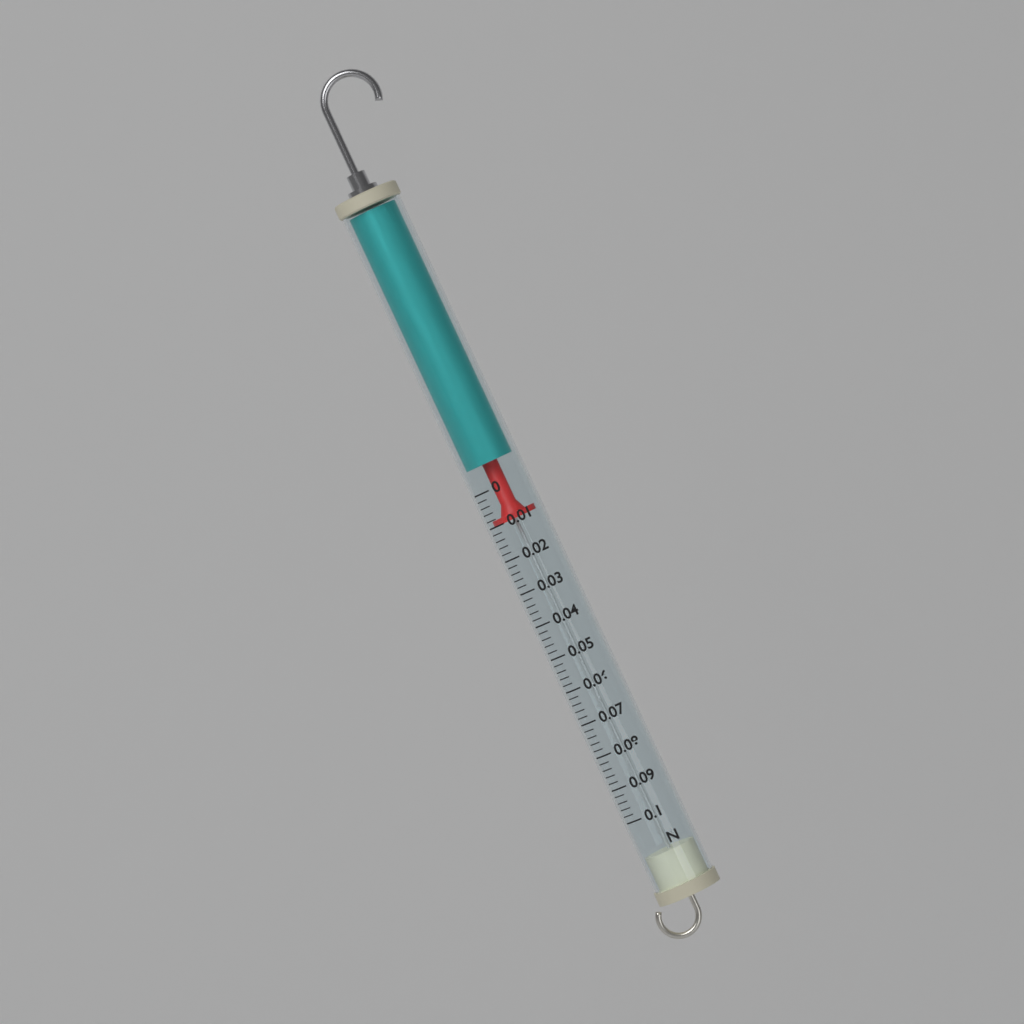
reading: 0.010 N
